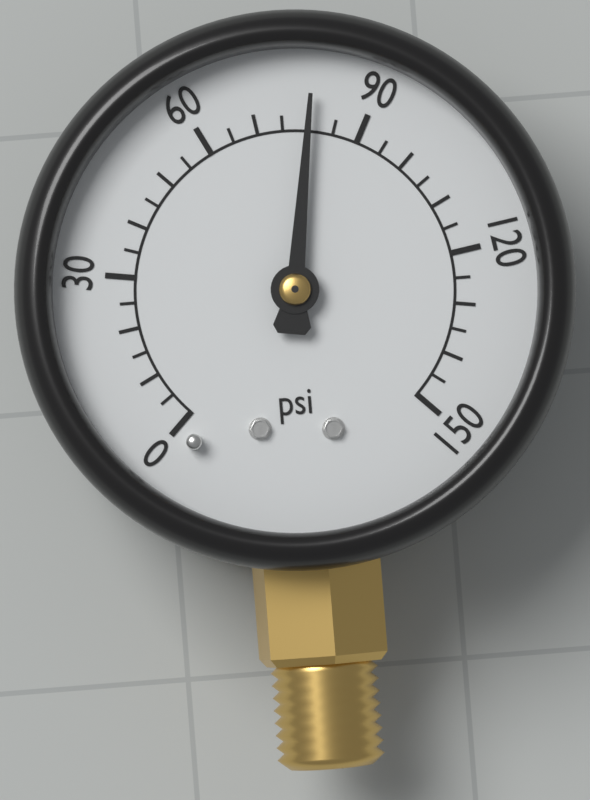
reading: 80 psi
